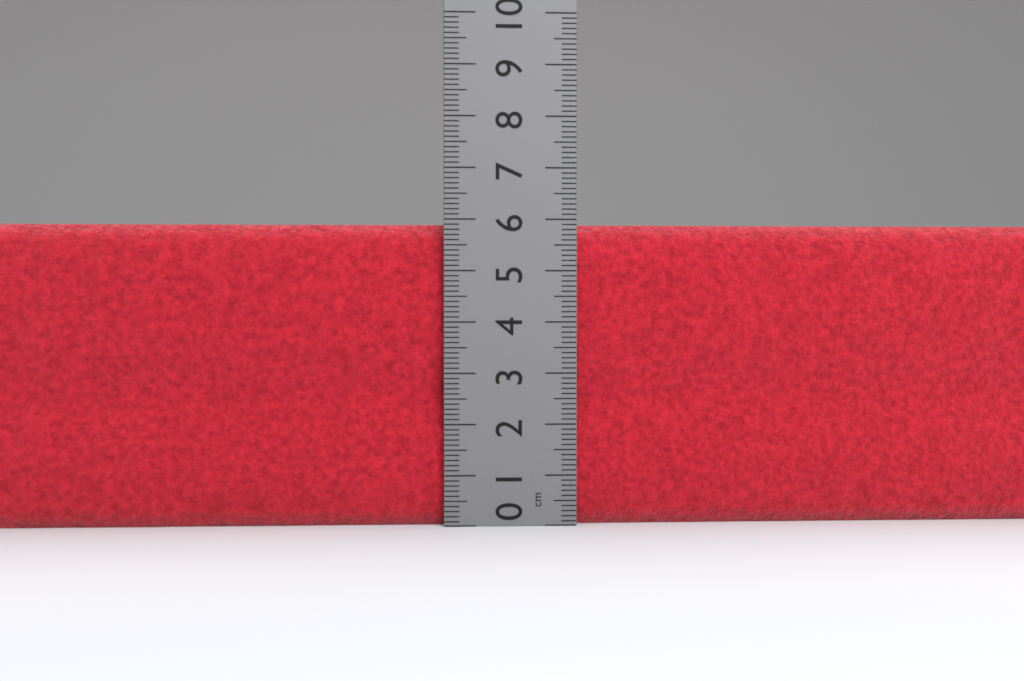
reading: 5.9 cm
